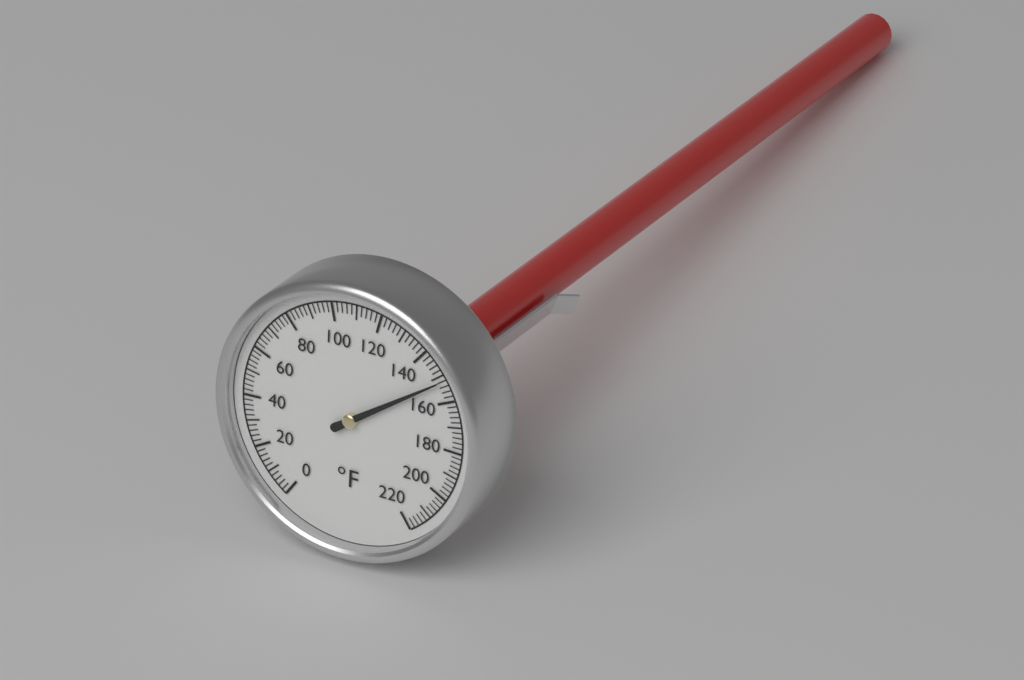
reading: 152 °F
